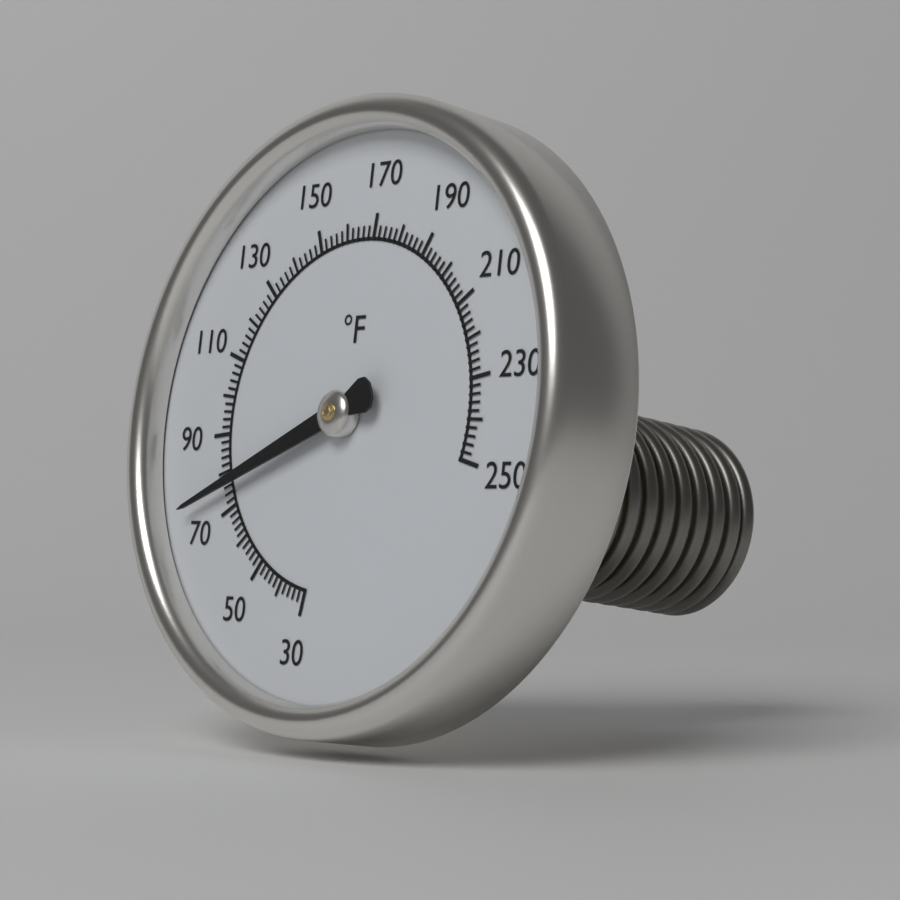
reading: 76 °F
